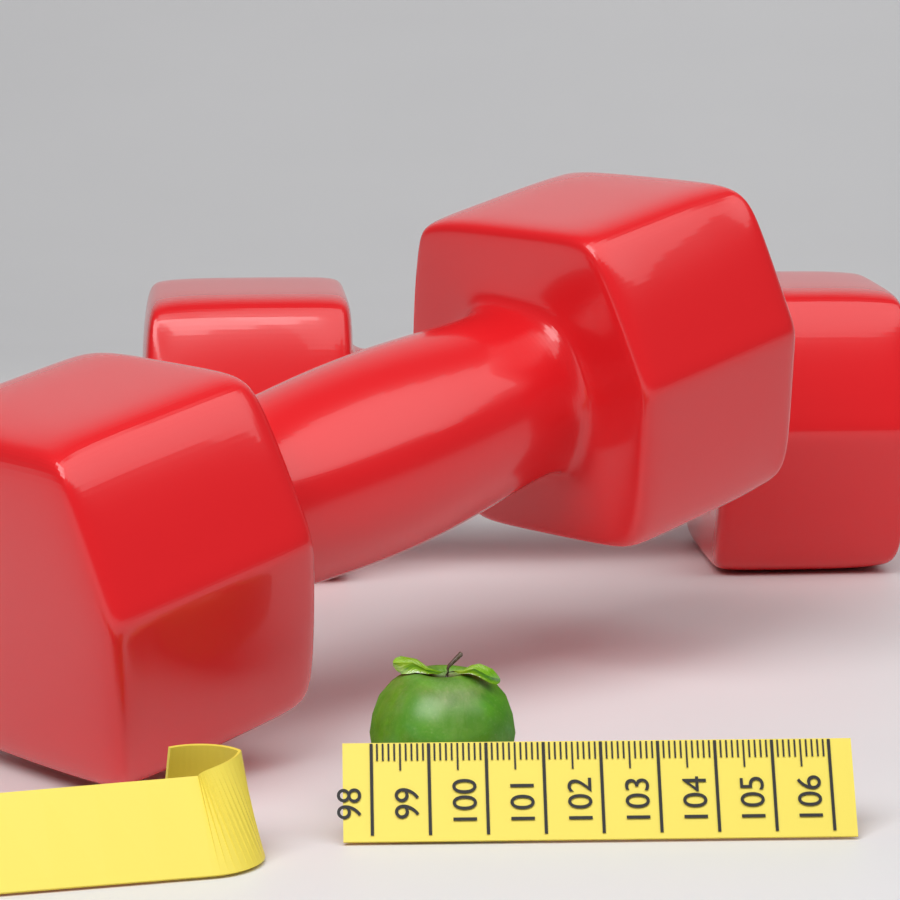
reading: 100.6 (no unit)
